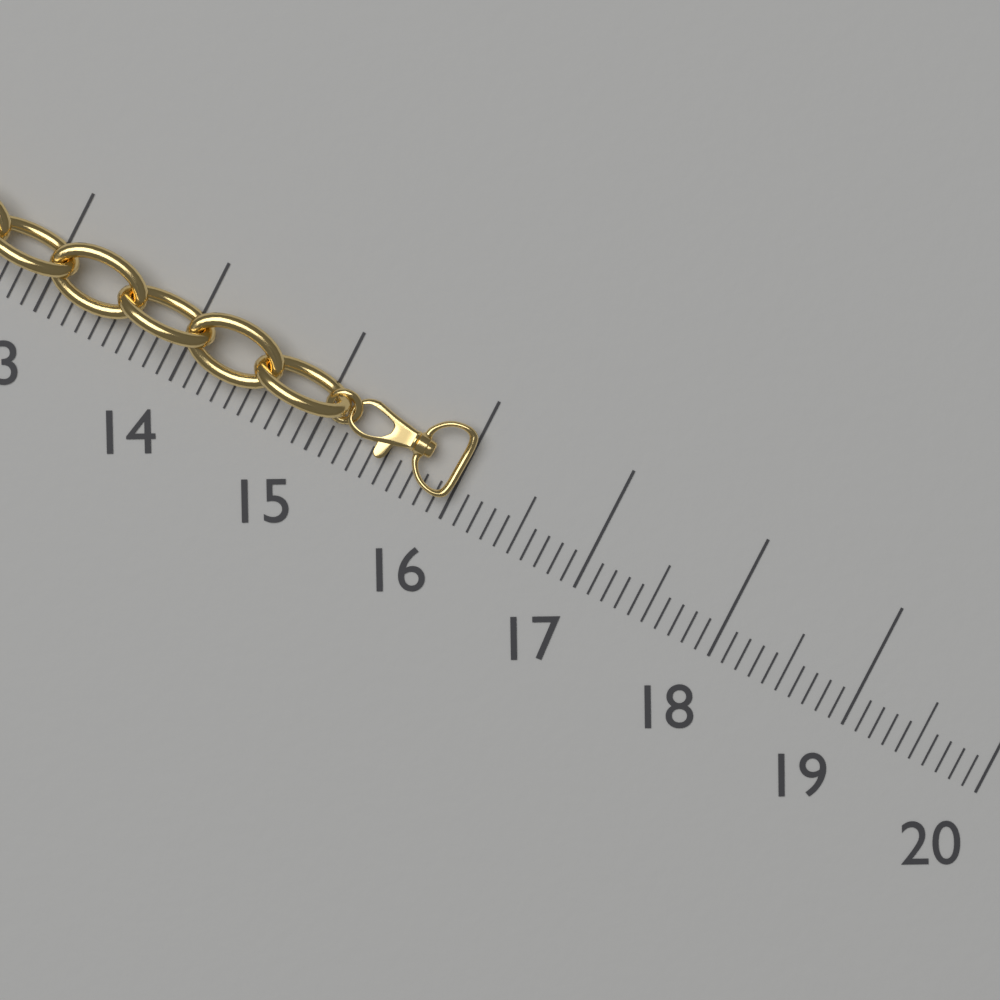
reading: 16.0 (no unit)
